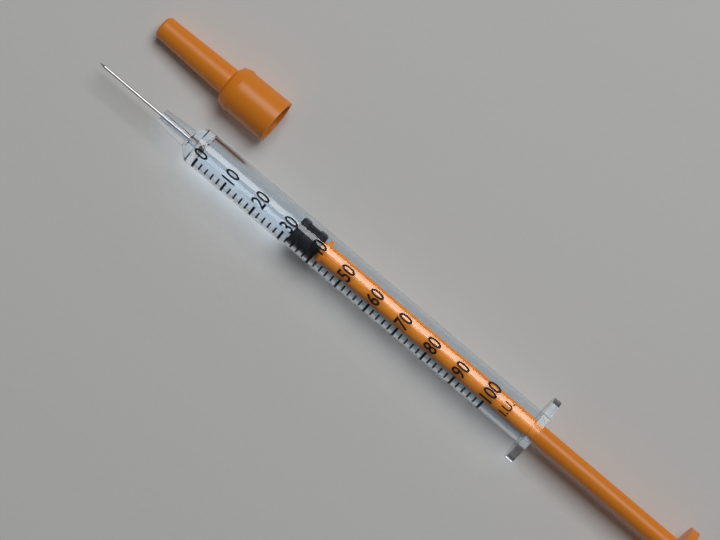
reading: 32 I.U.
